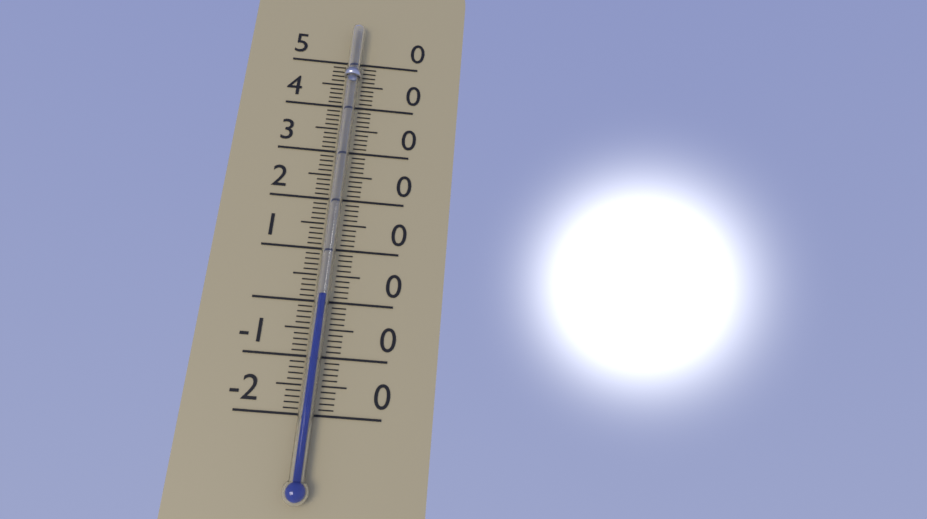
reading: 1 °C
